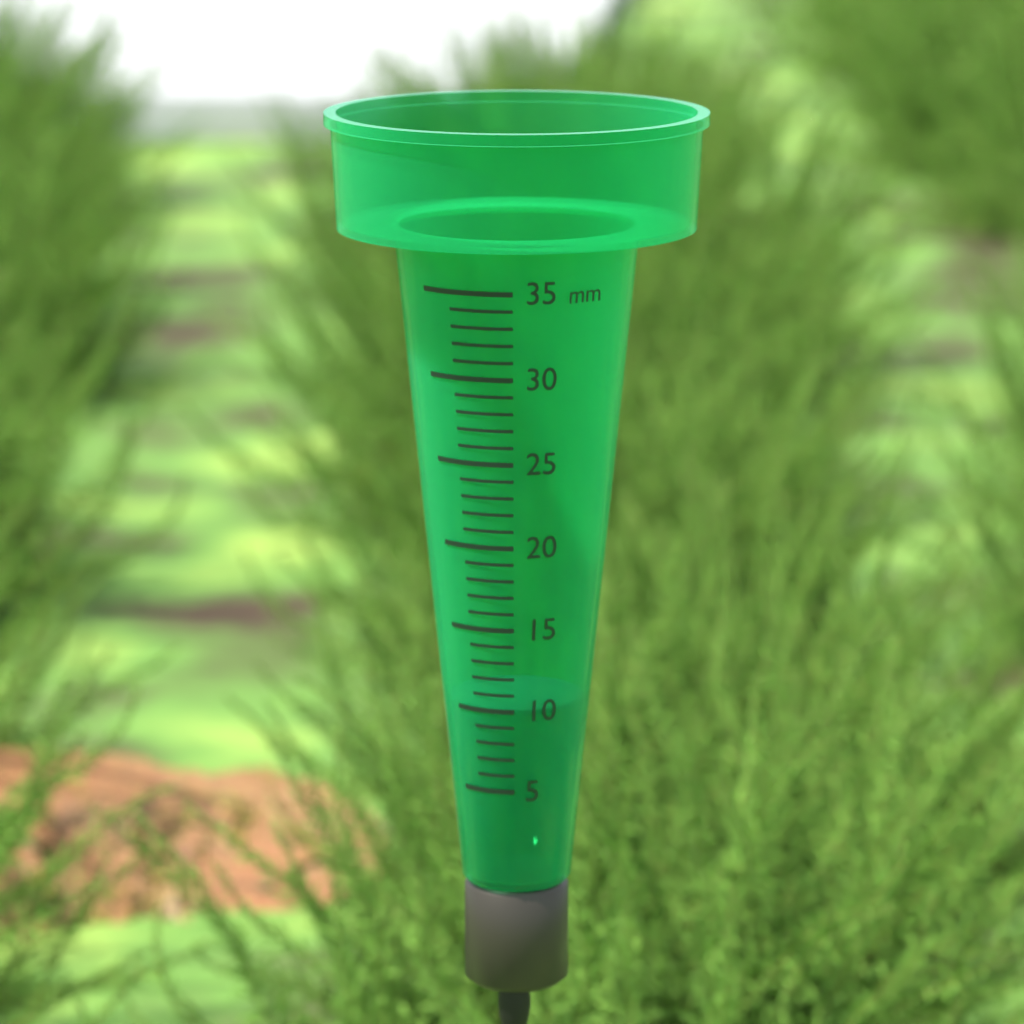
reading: 10 mm
